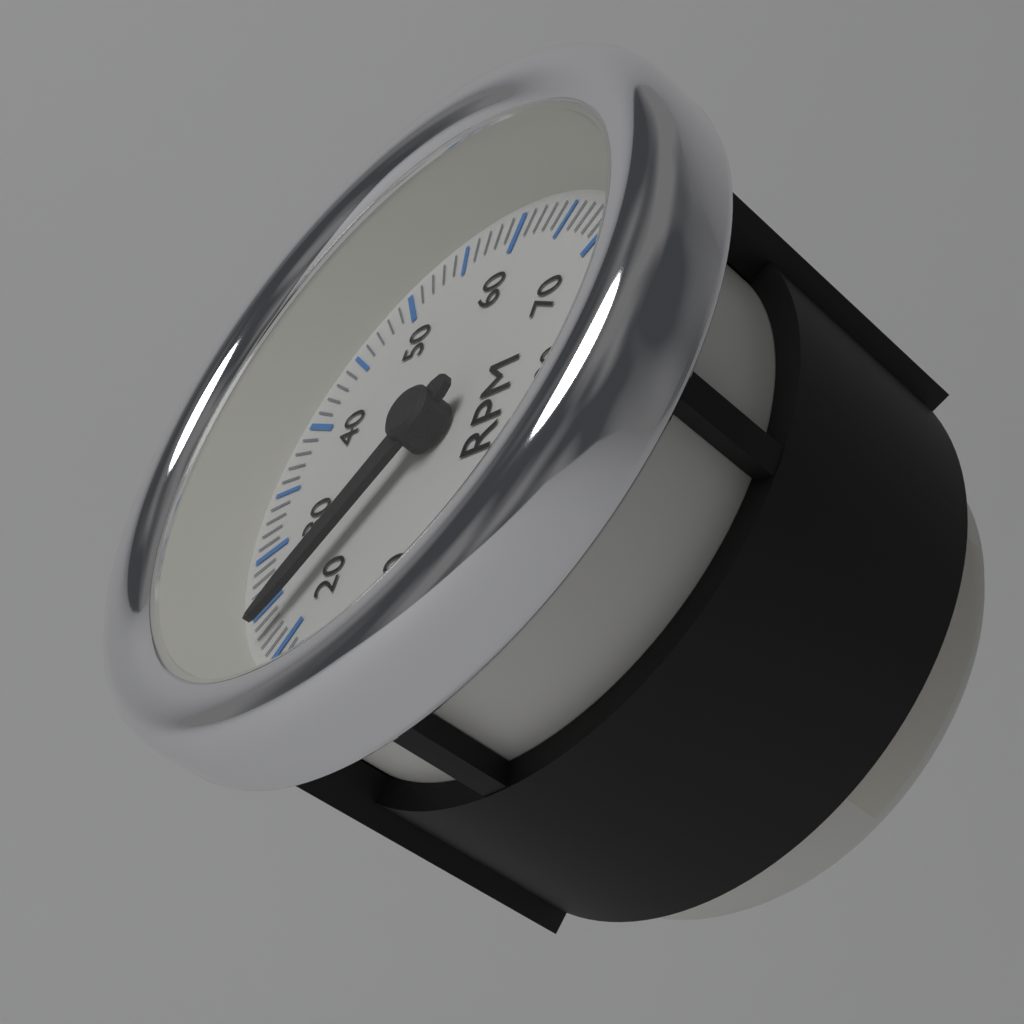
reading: 2300 RPM
